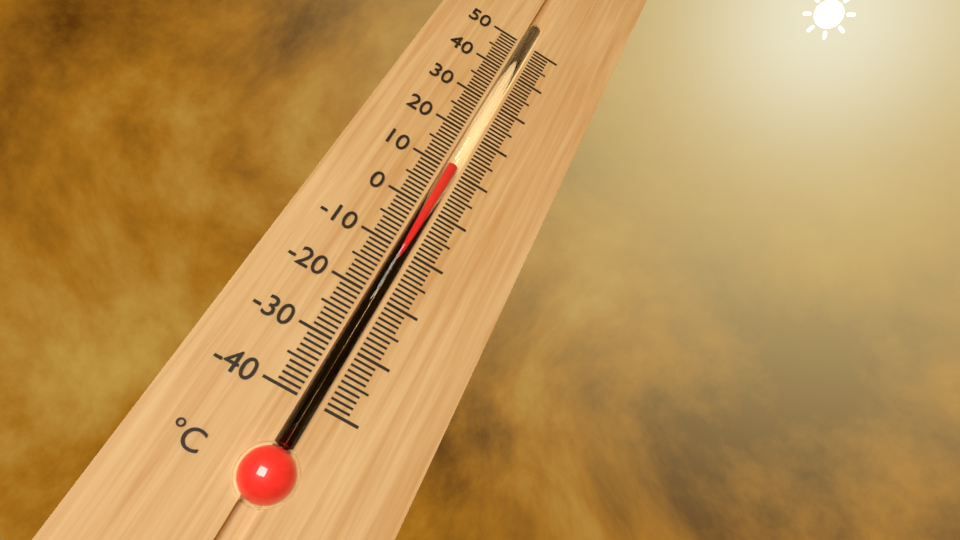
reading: 11 °C
